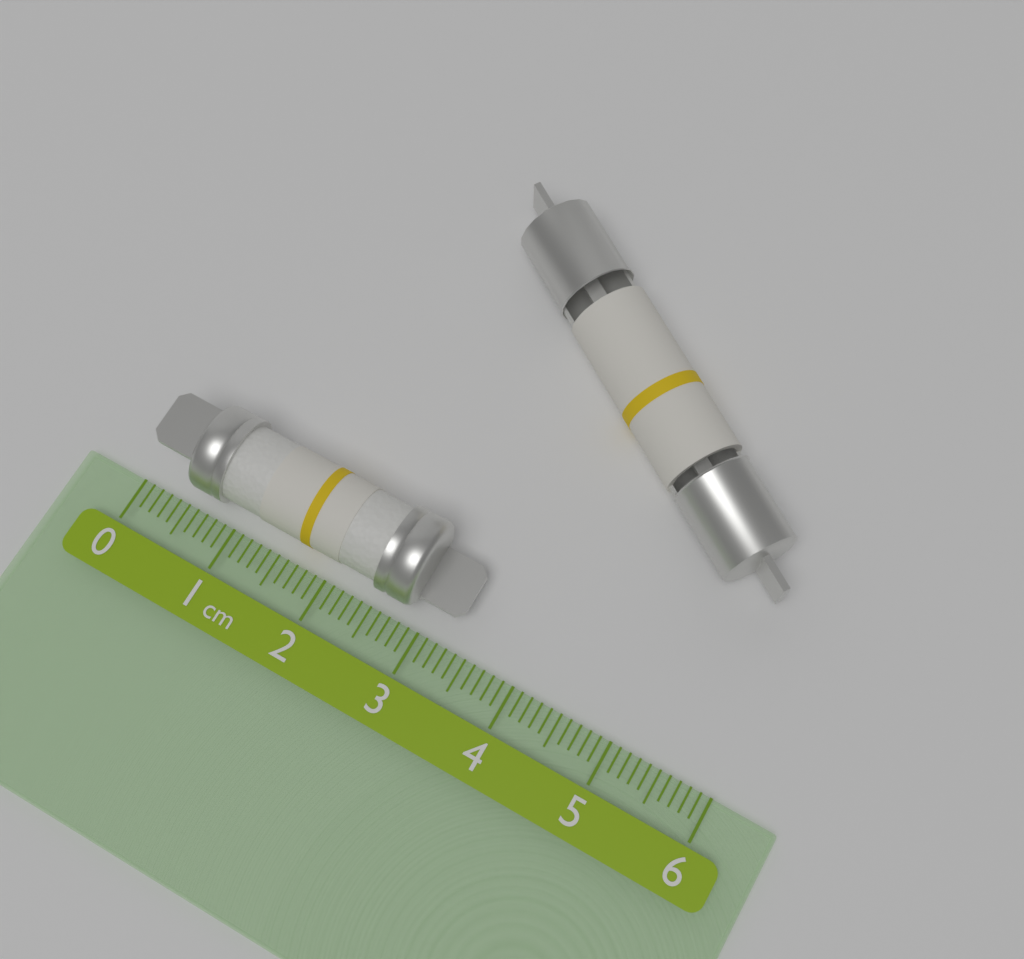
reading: 3.3 cm
